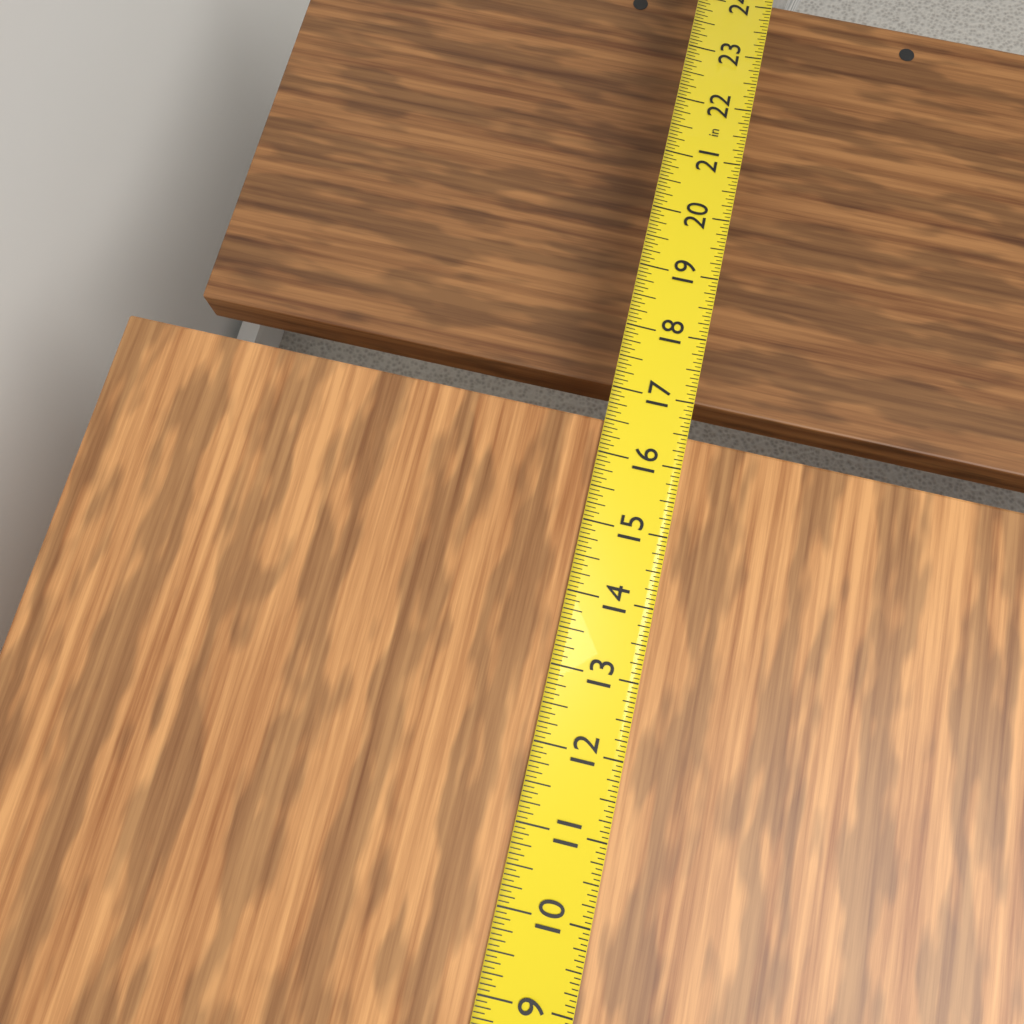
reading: 16.5000 in
